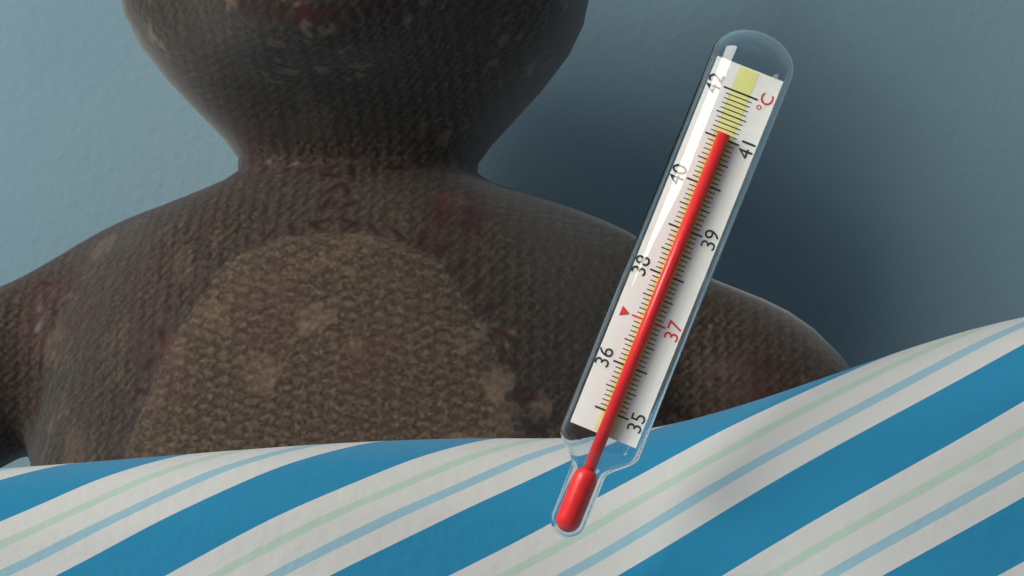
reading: 41.1 °C
